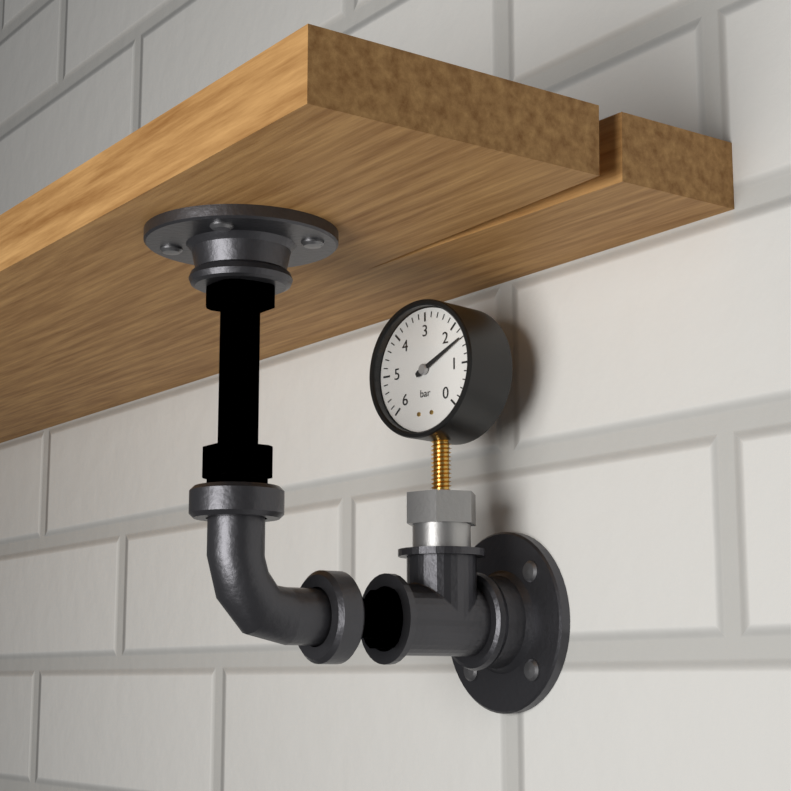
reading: 1.6 bar
